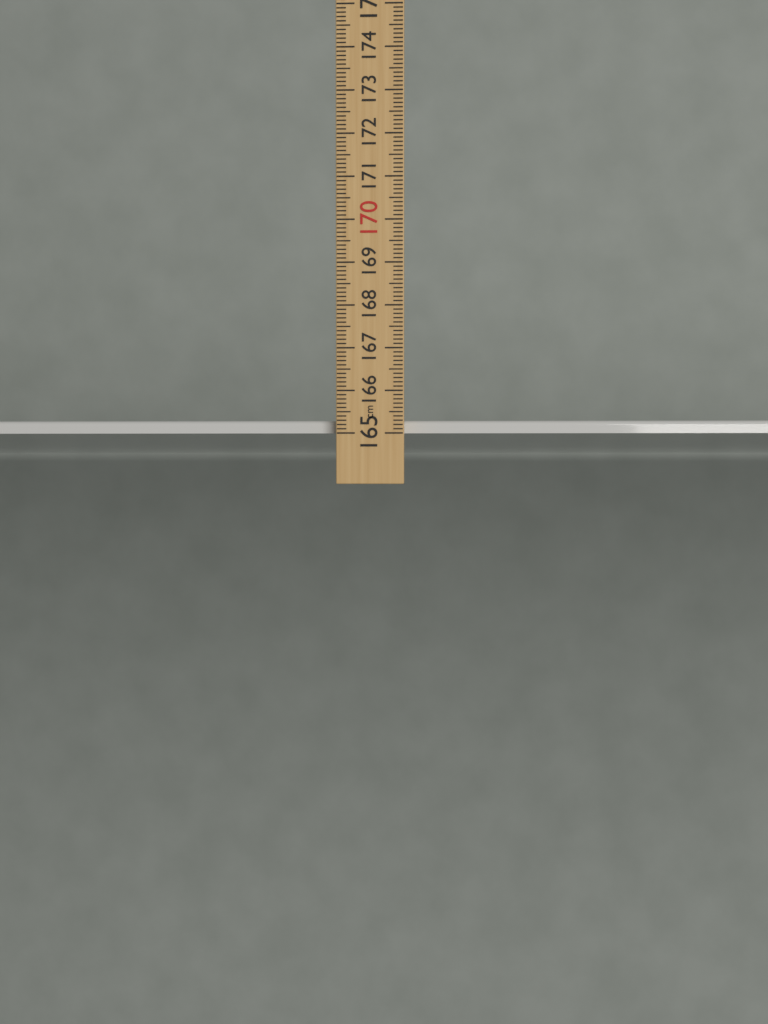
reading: 165.3 cm
